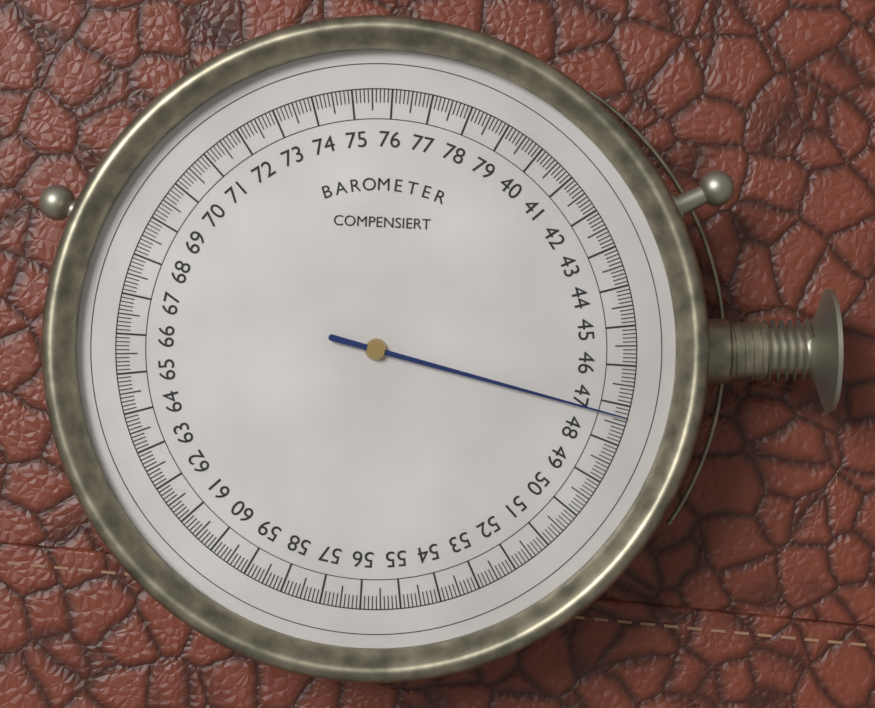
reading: 47.3 (no unit)
